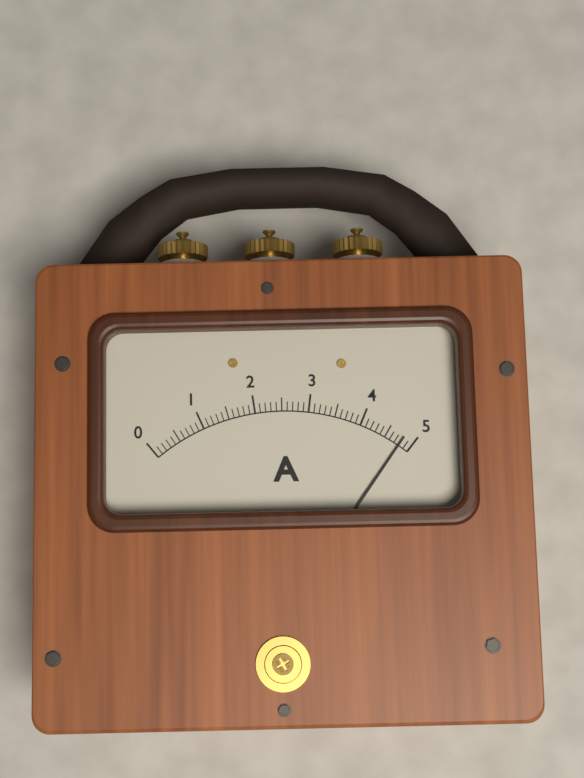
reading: 4.8 A
